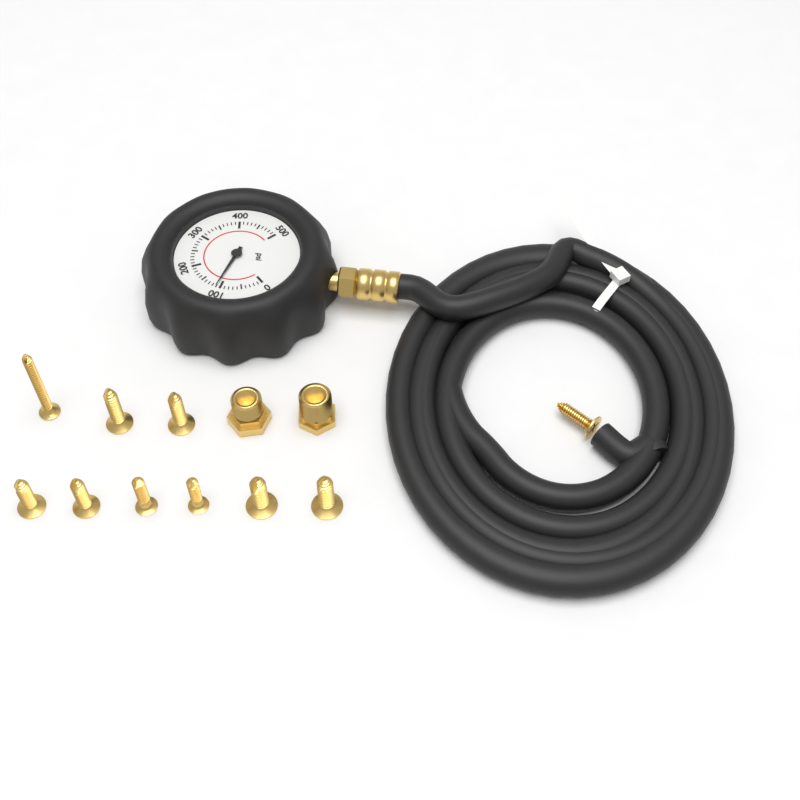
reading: 110 psi
